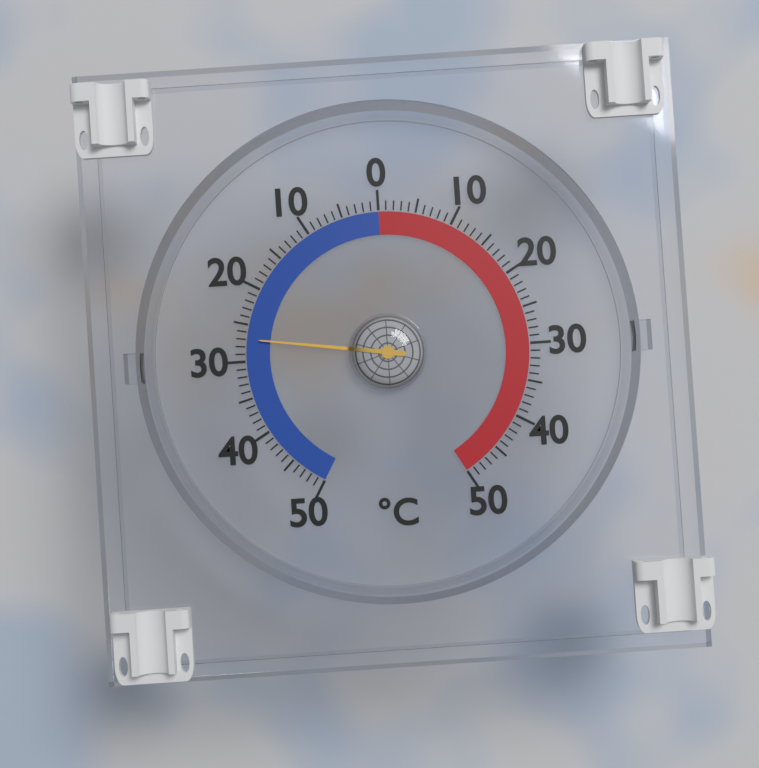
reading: -27 °C
